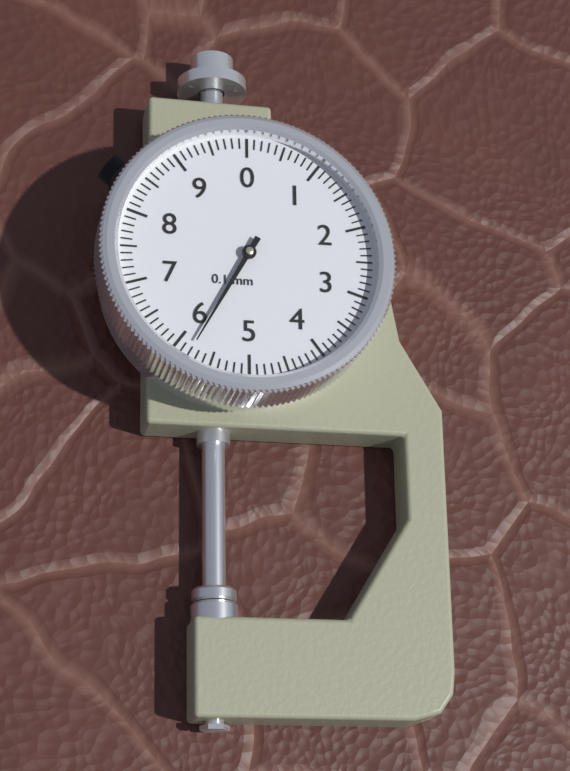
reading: 5.8 mm
